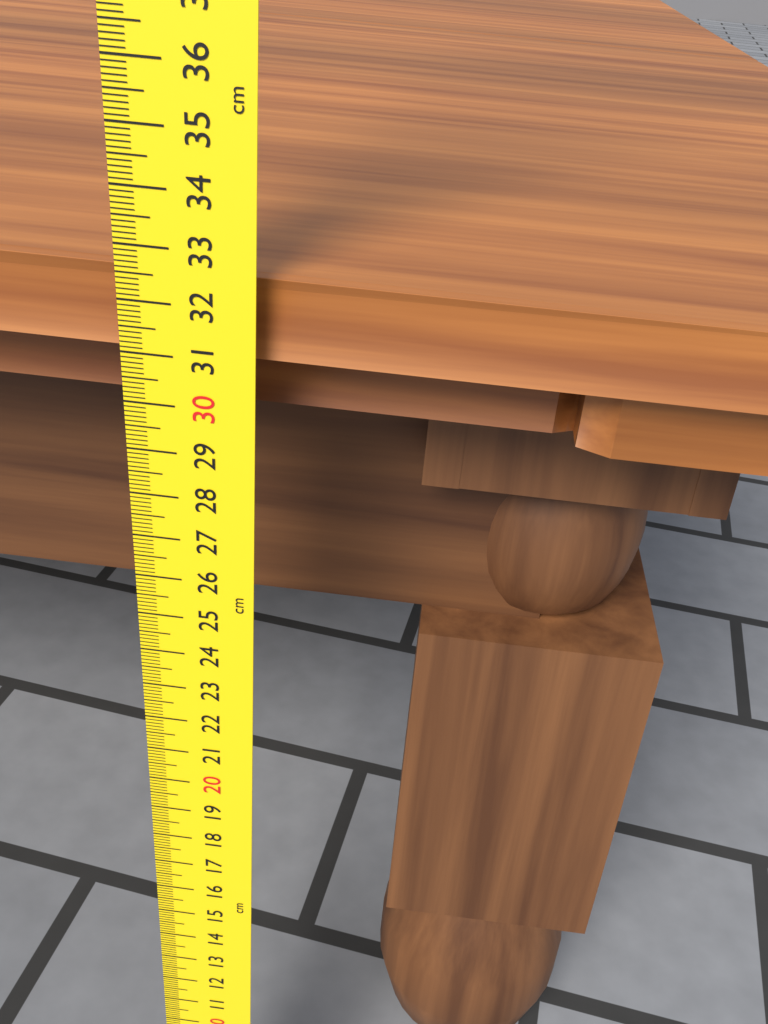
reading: 32.5 cm
